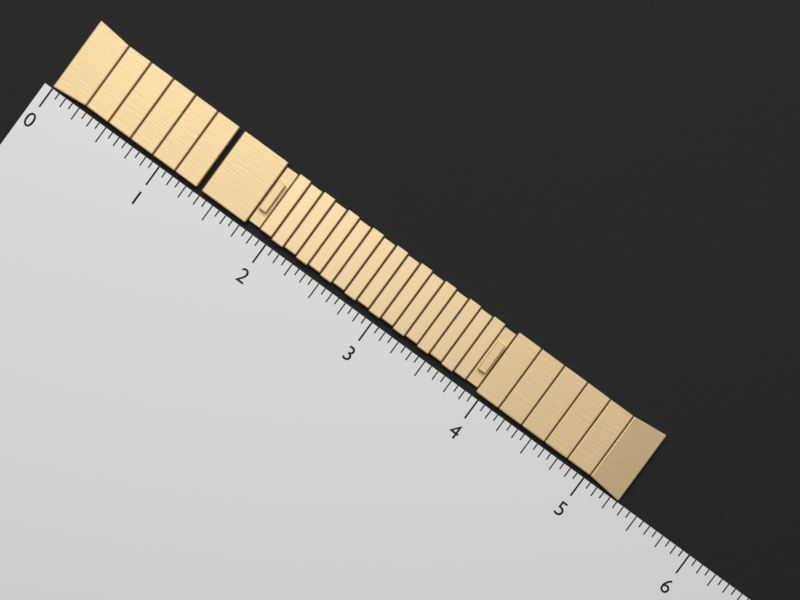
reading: 5.3125 (no unit)
